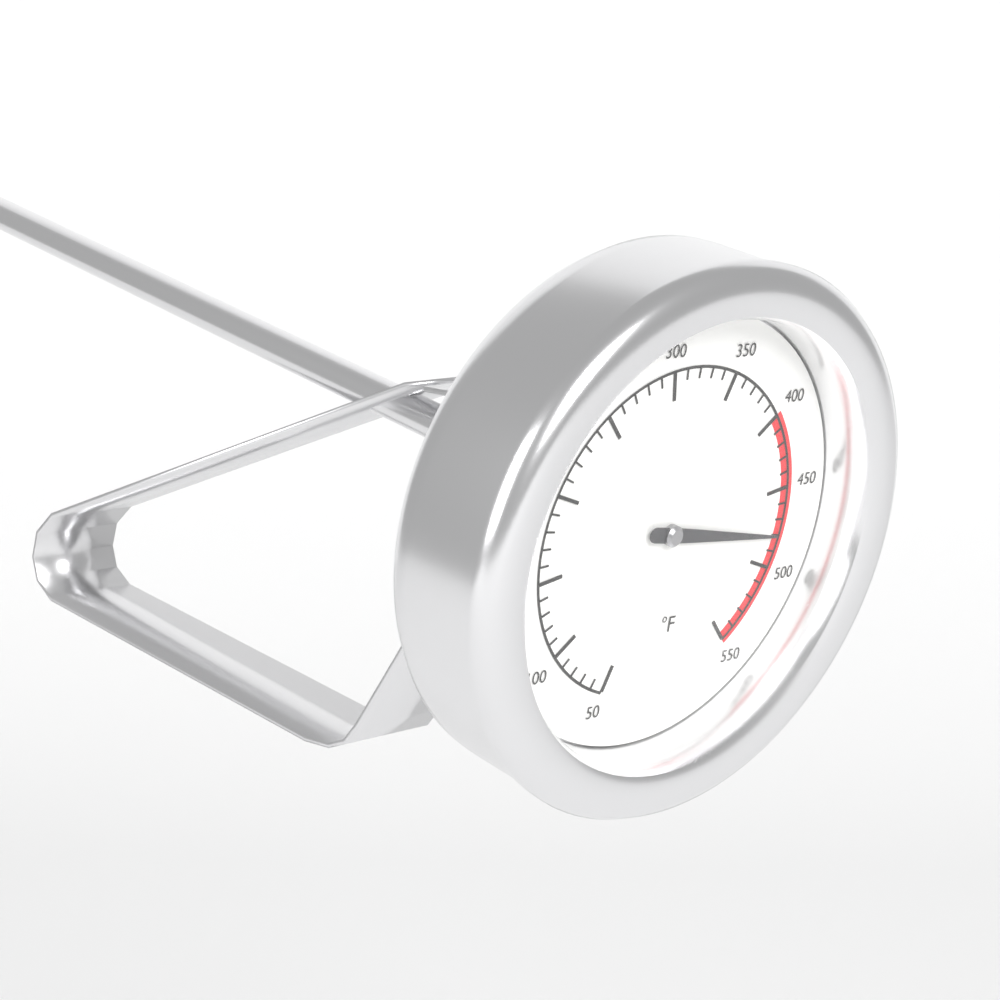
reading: 480 °F
